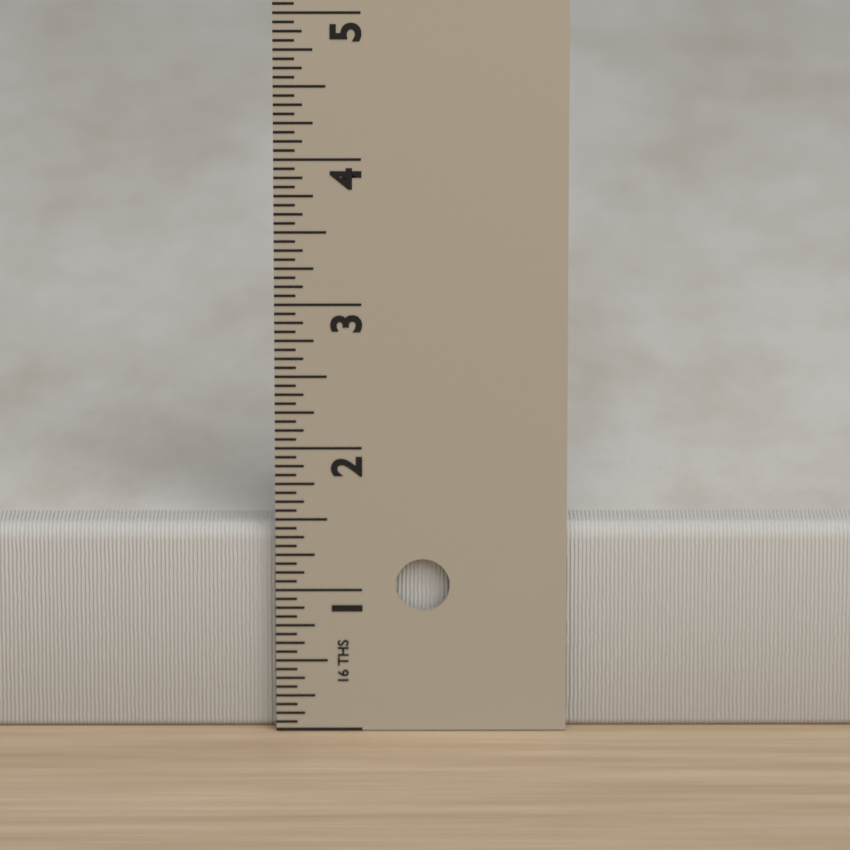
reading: 1.4375 in
